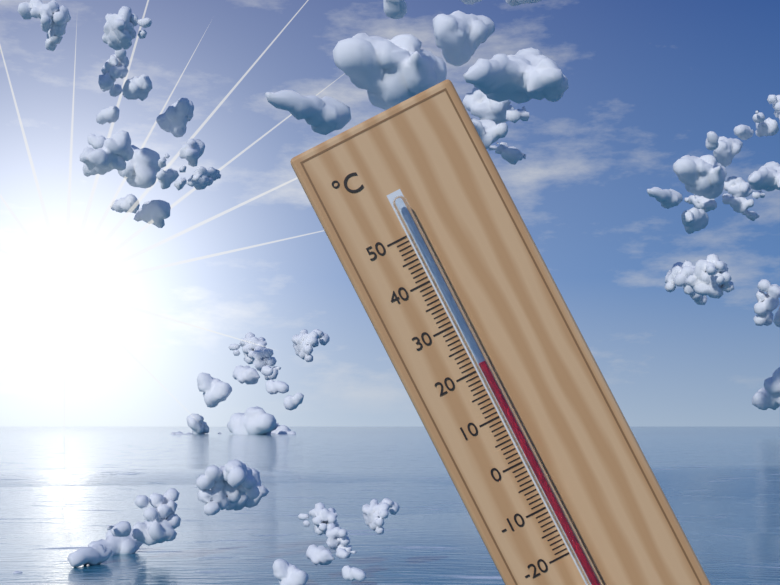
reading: 21 °C
